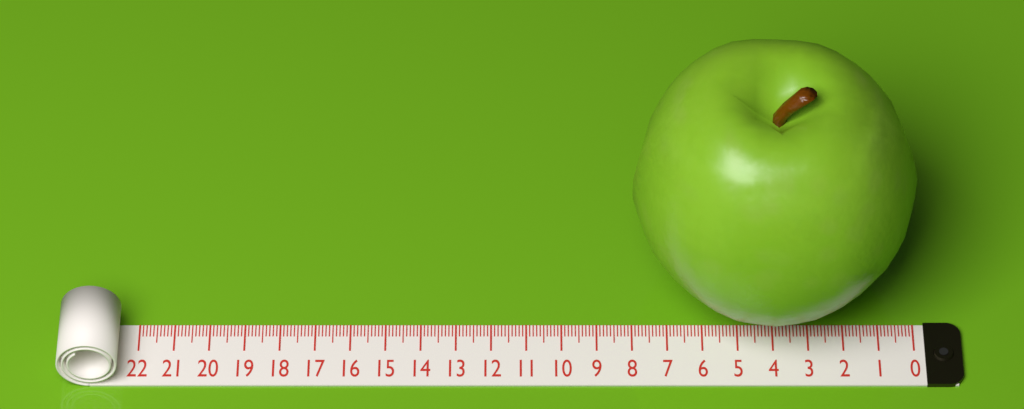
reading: 8.0 (no unit)
